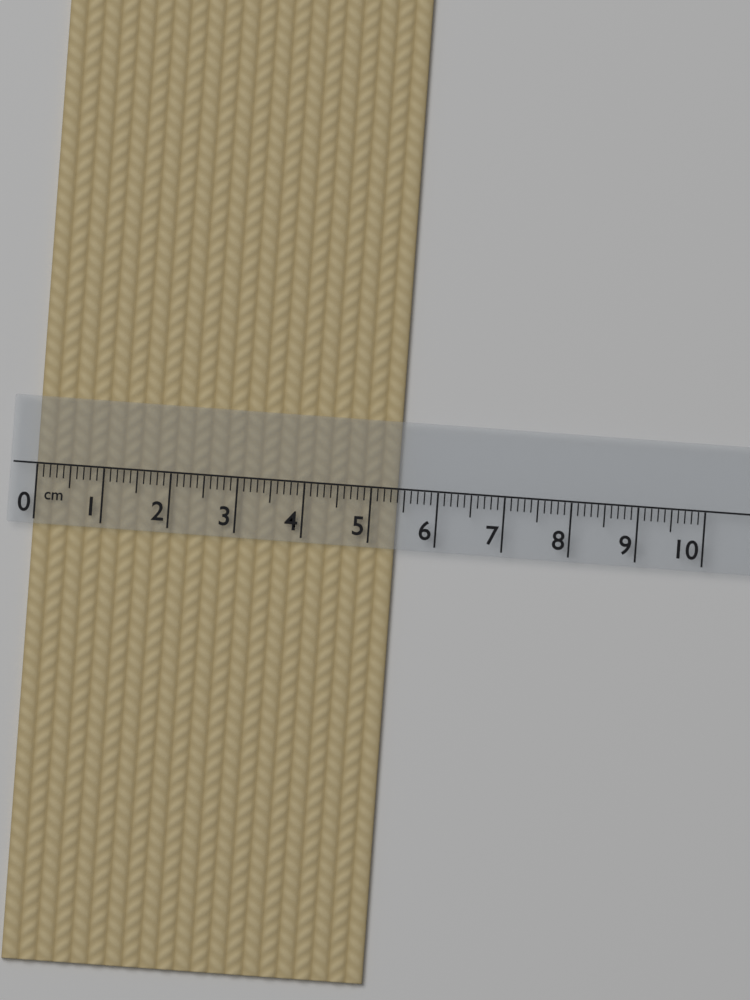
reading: 5.4 cm
